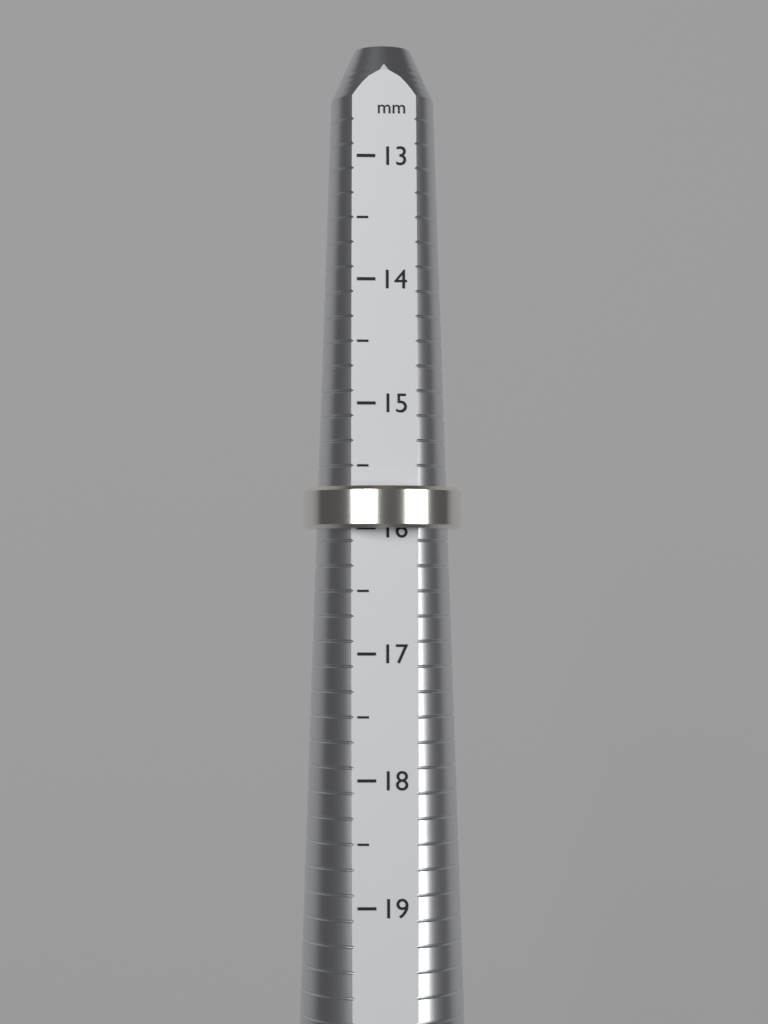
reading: 16.0 mm
